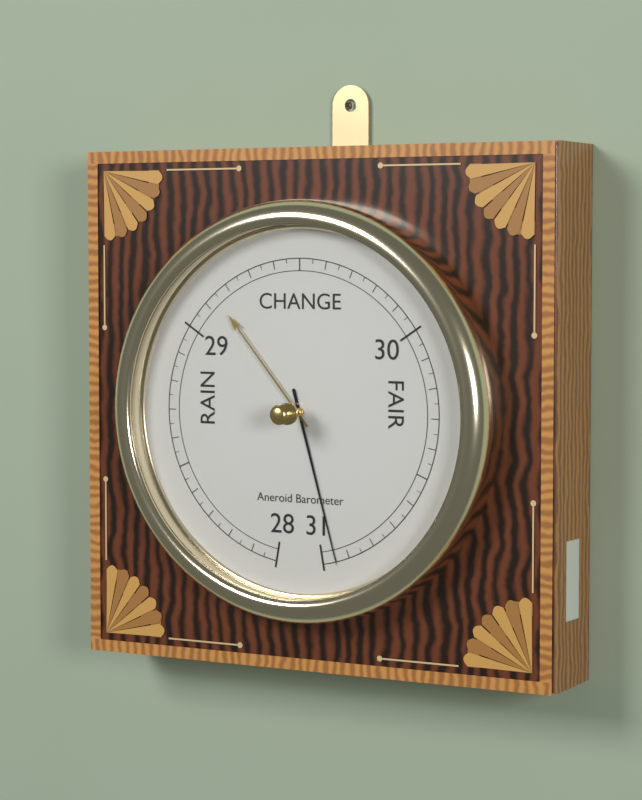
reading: 30.95 inHg
